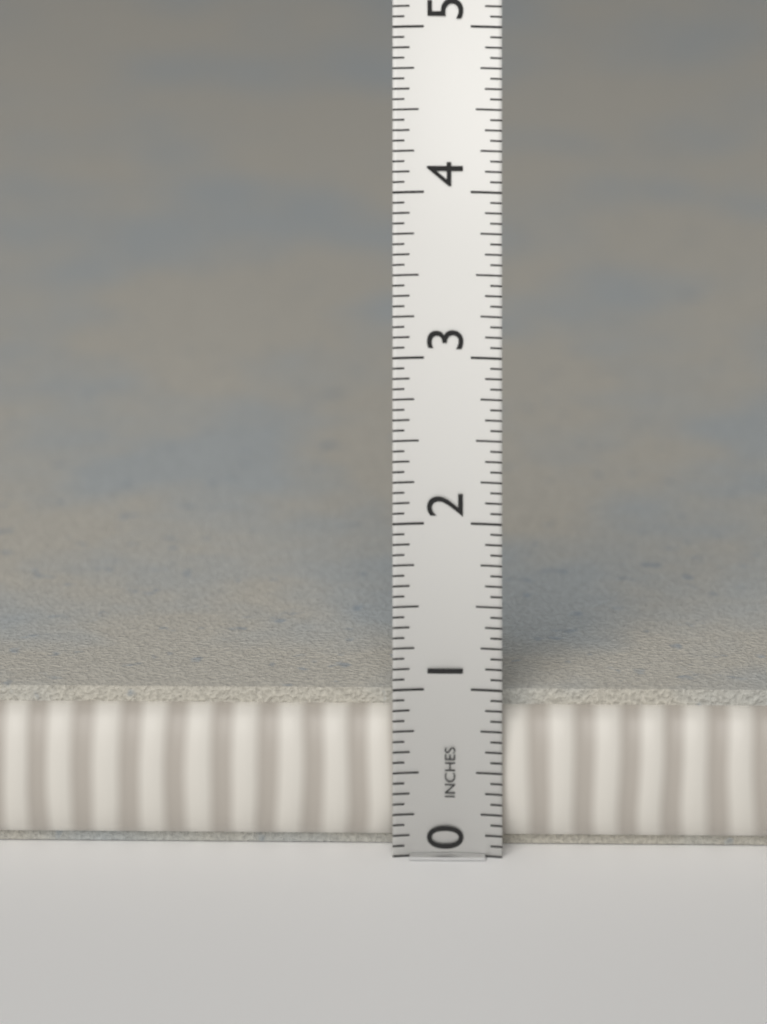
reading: 0.9375 in
